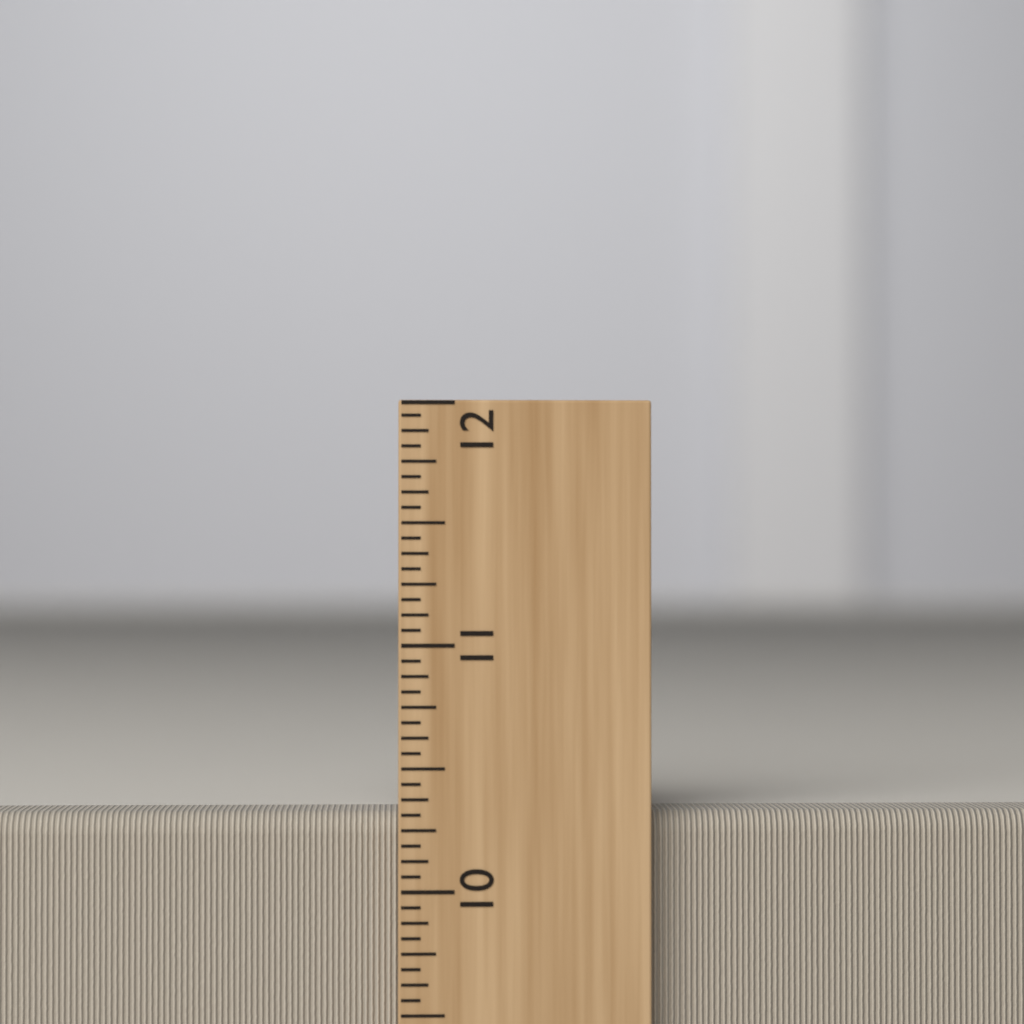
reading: 10.3125 inch
